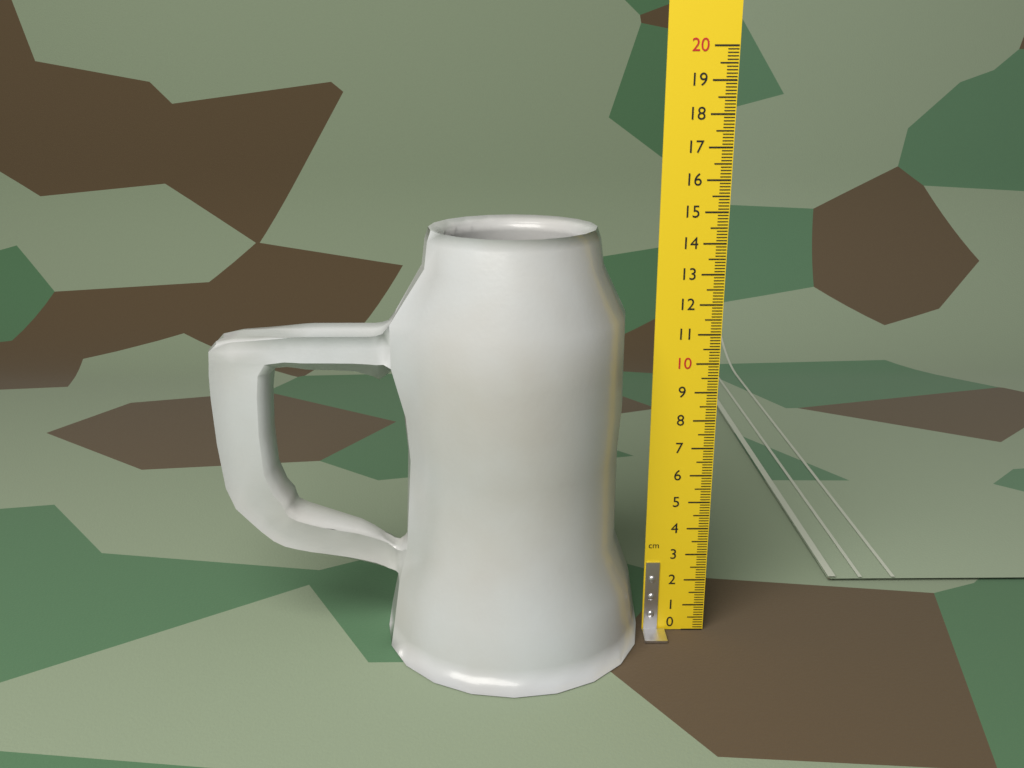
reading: 14.5 cm
